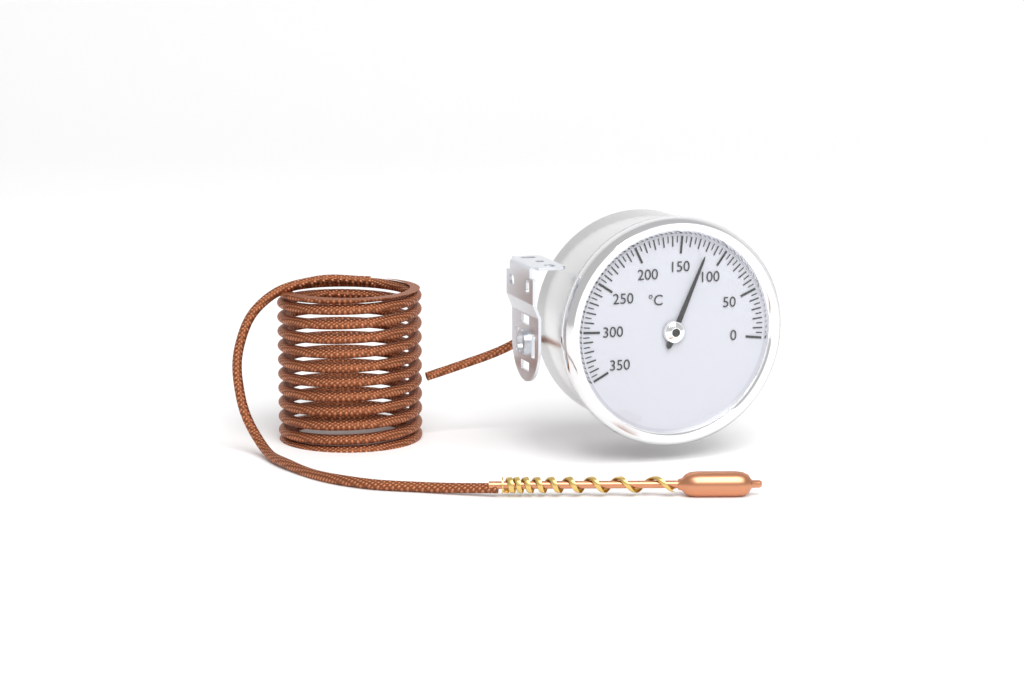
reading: 120 °C
